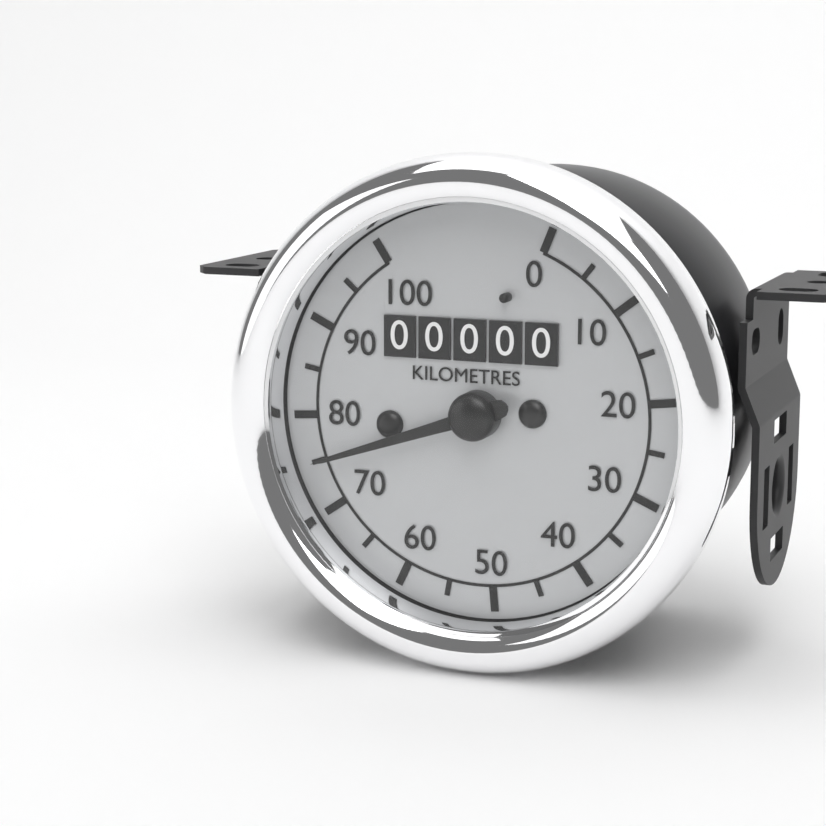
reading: 75 km/h
